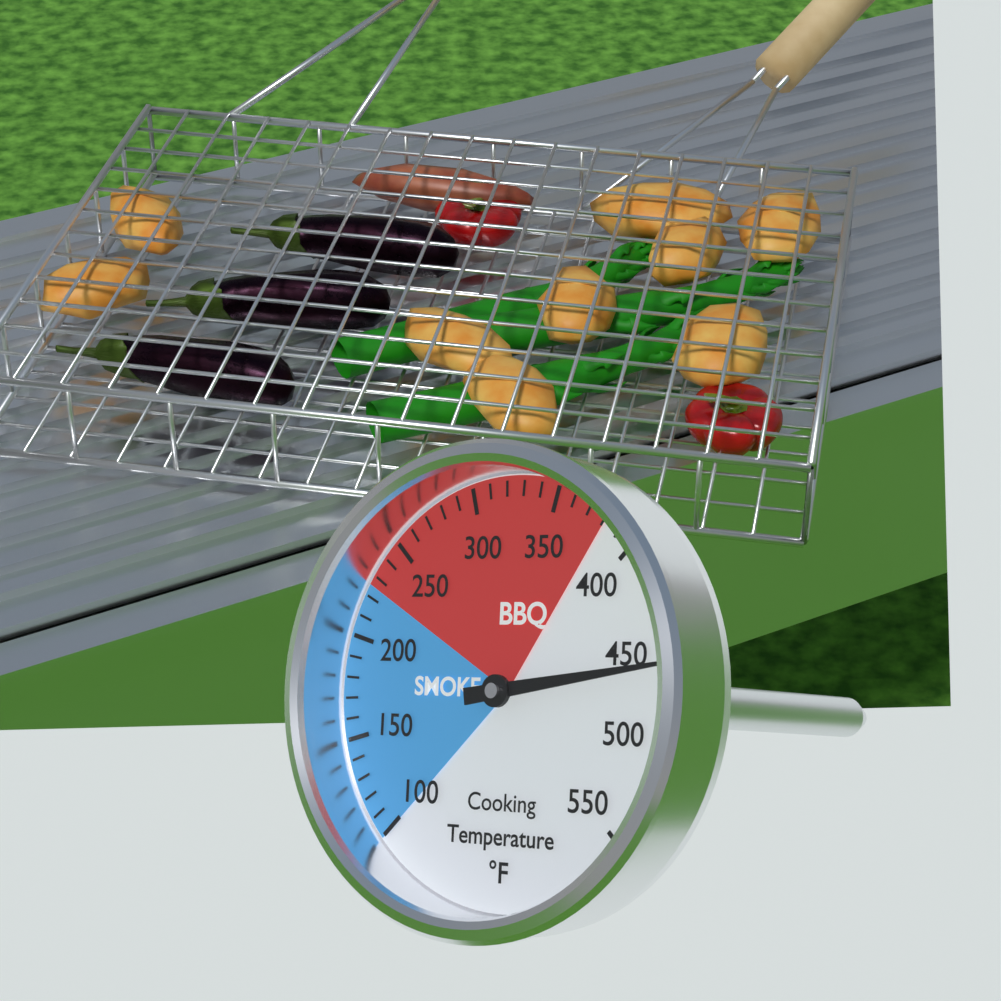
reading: 460 °F
